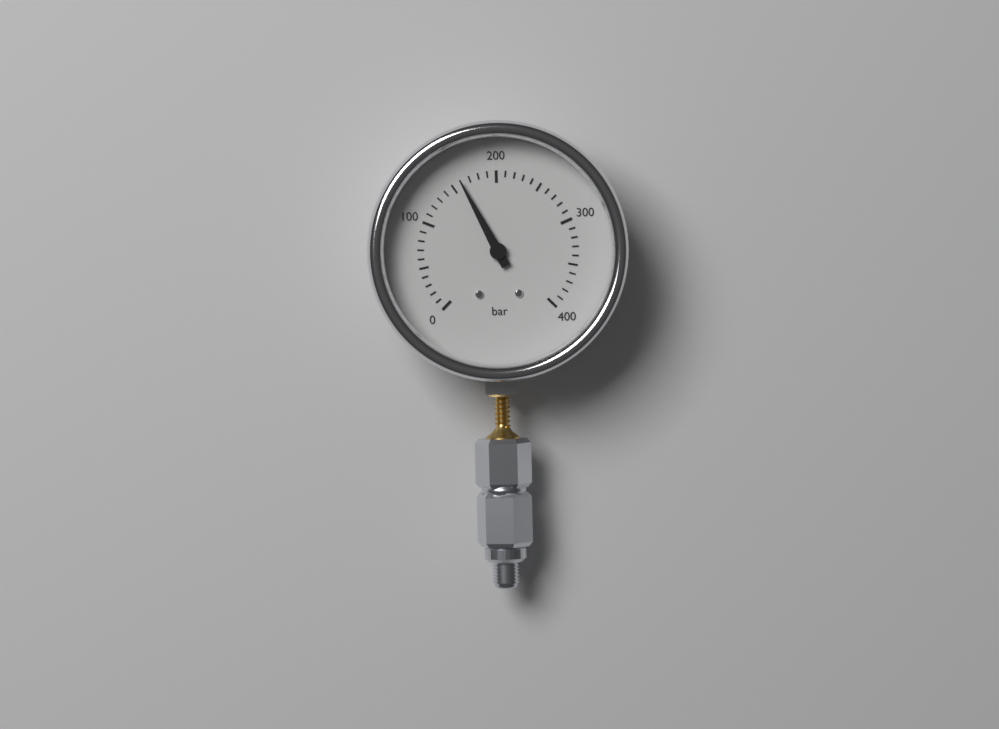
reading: 160 bar
